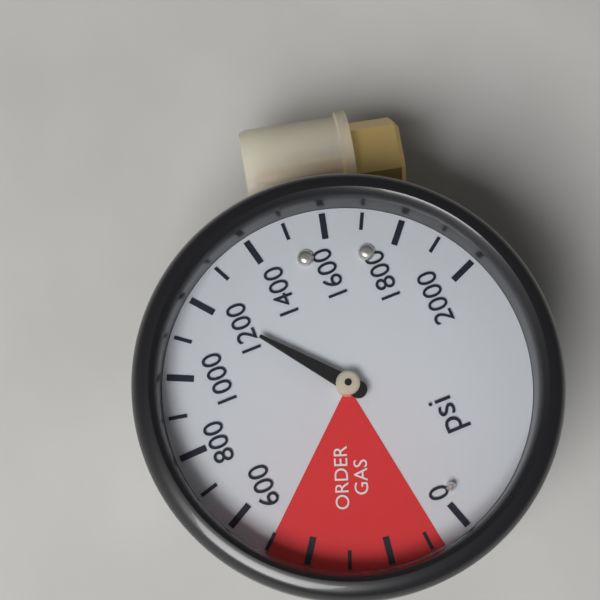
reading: 1200 psi
